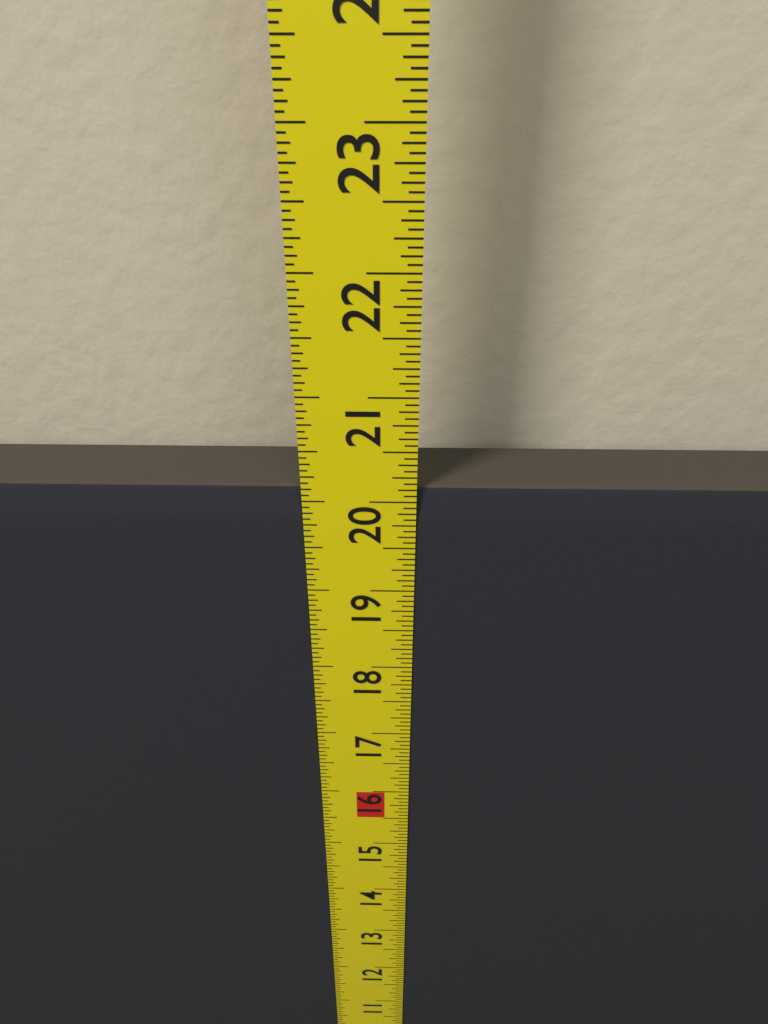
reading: 20.1250 in
